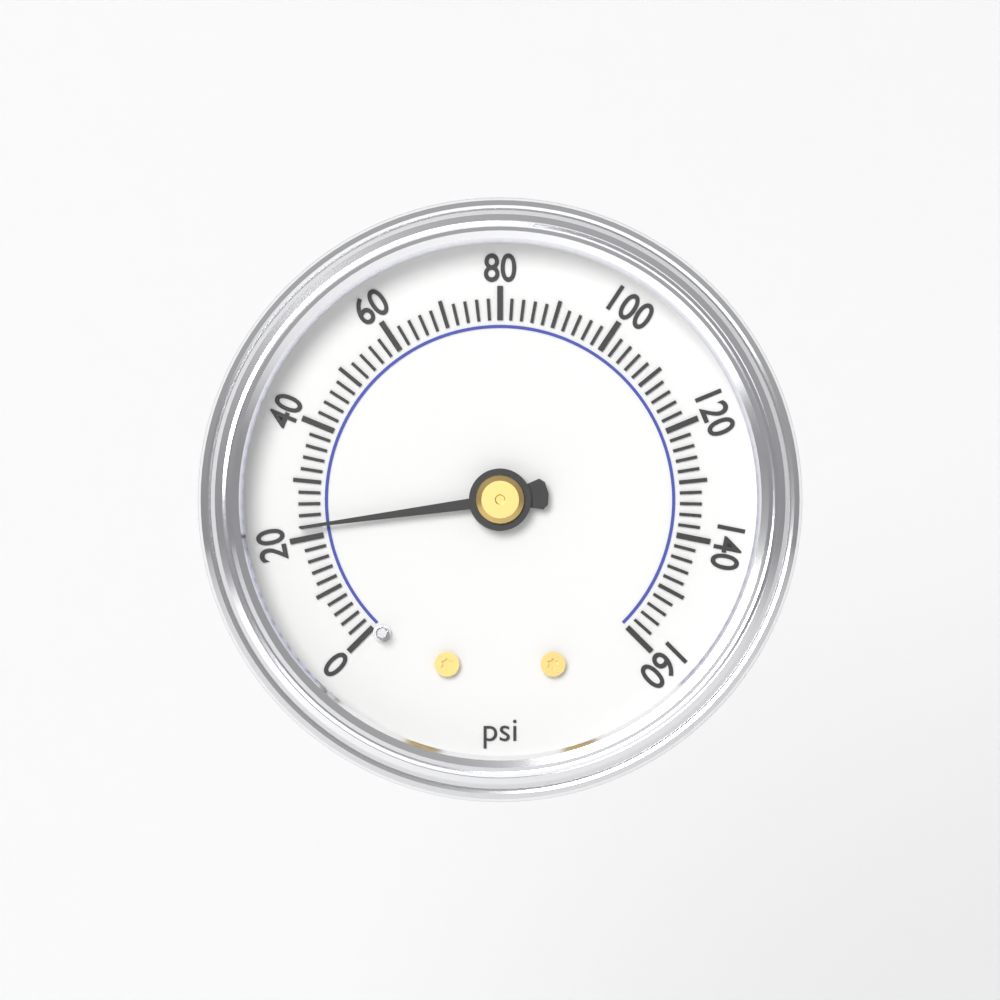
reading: 22 psi
